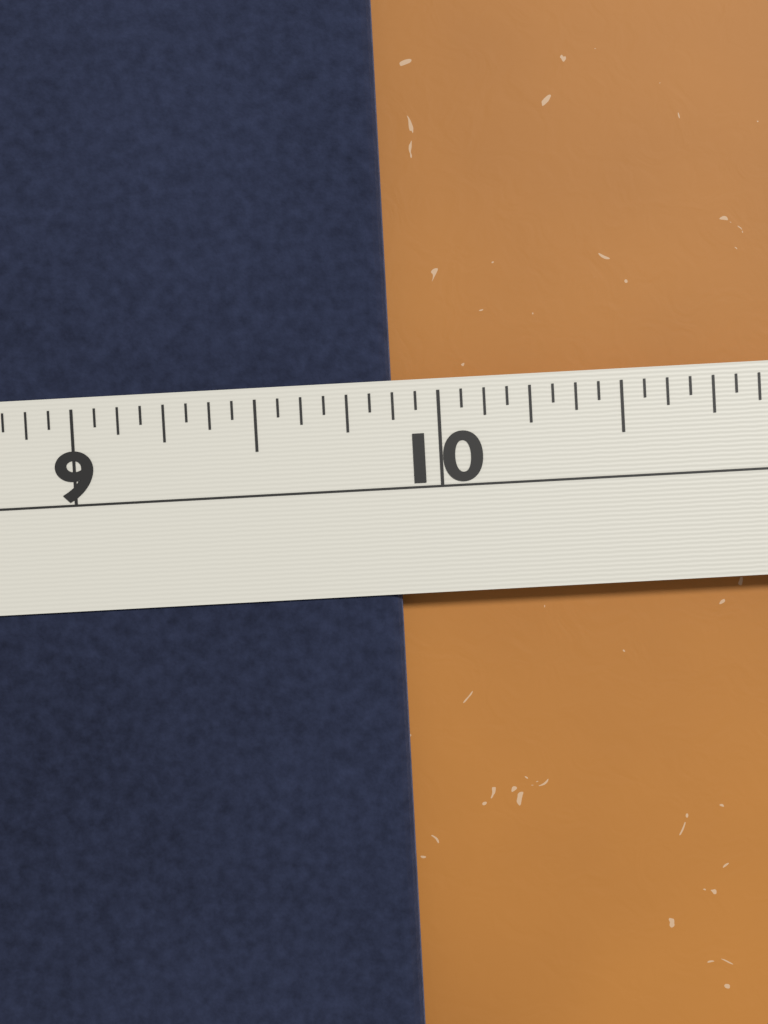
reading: 9.8750 in
